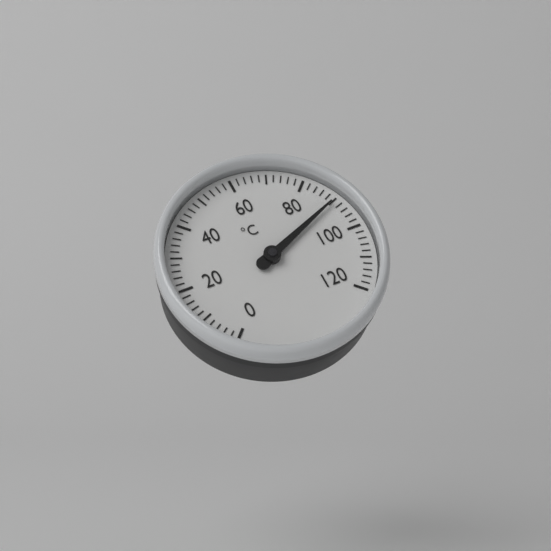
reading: 90 °C
